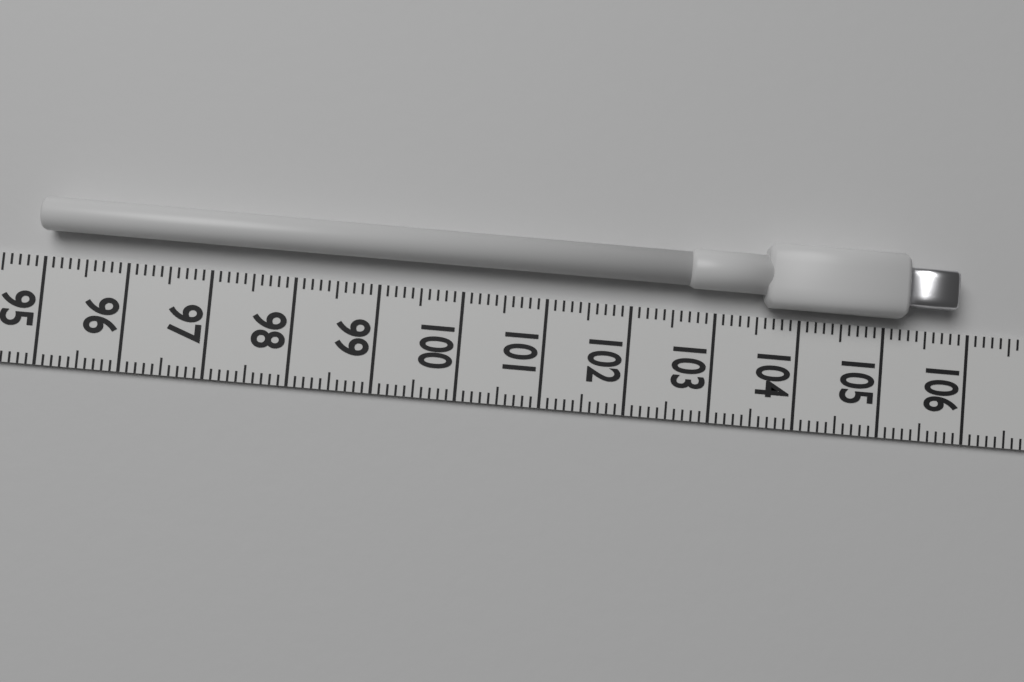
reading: 105.8 (no unit)
